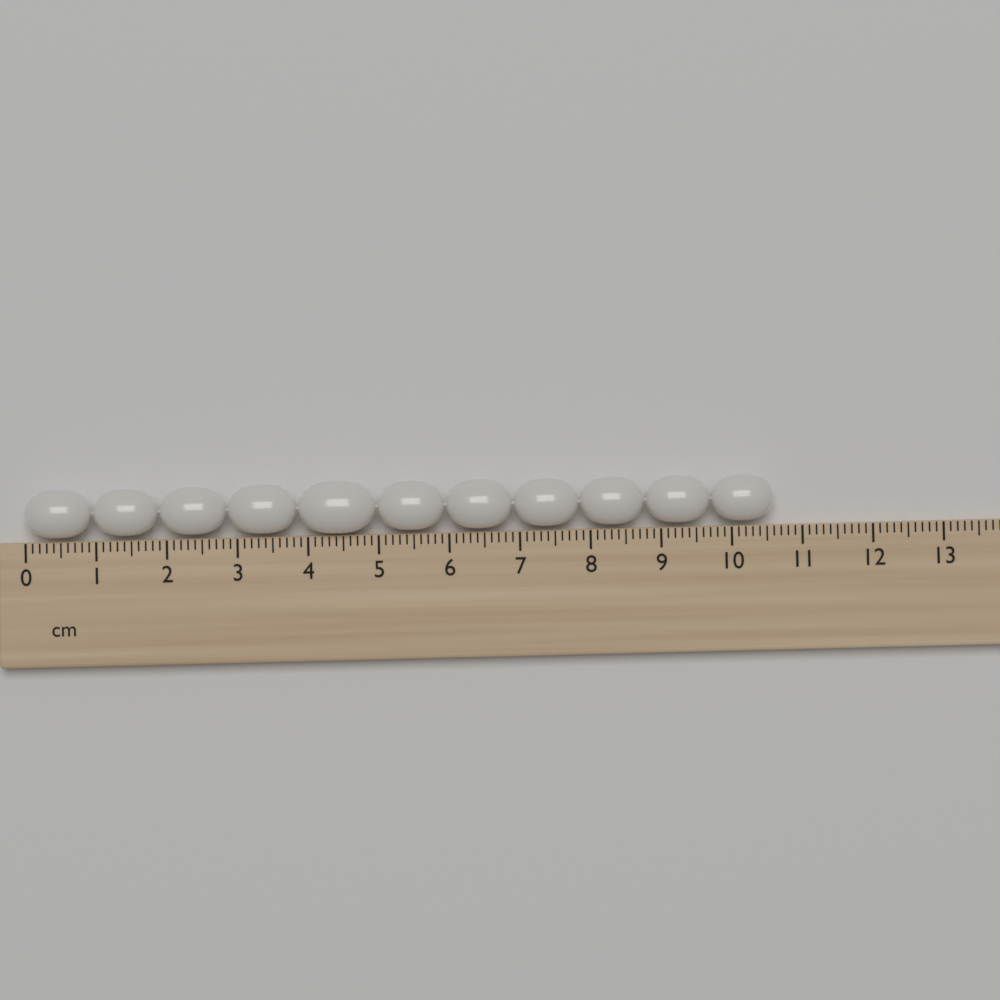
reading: 10.6 cm
